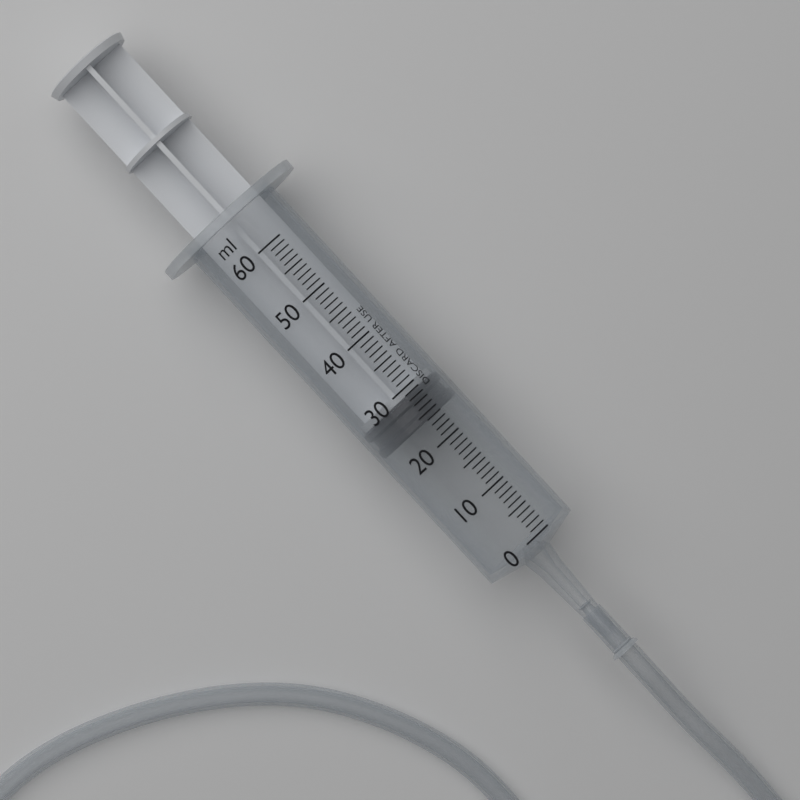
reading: 24 ml
